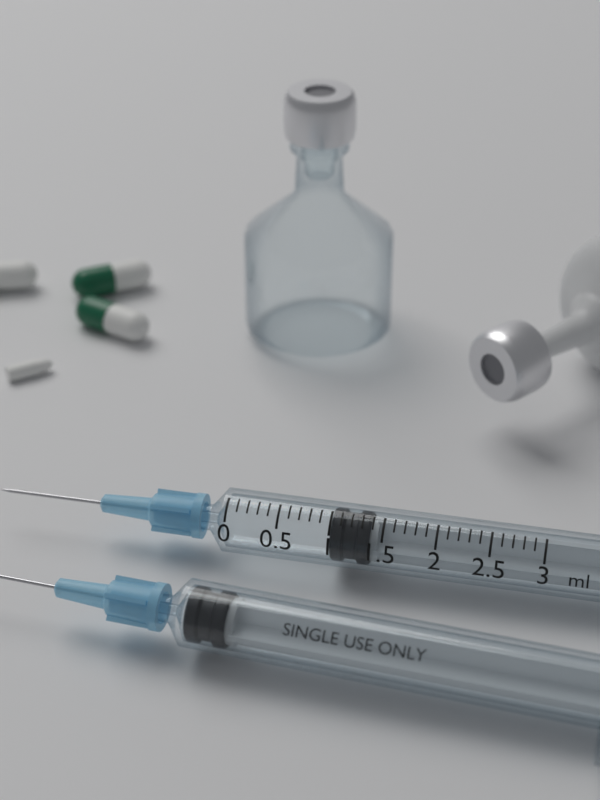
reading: 1.0 ml
